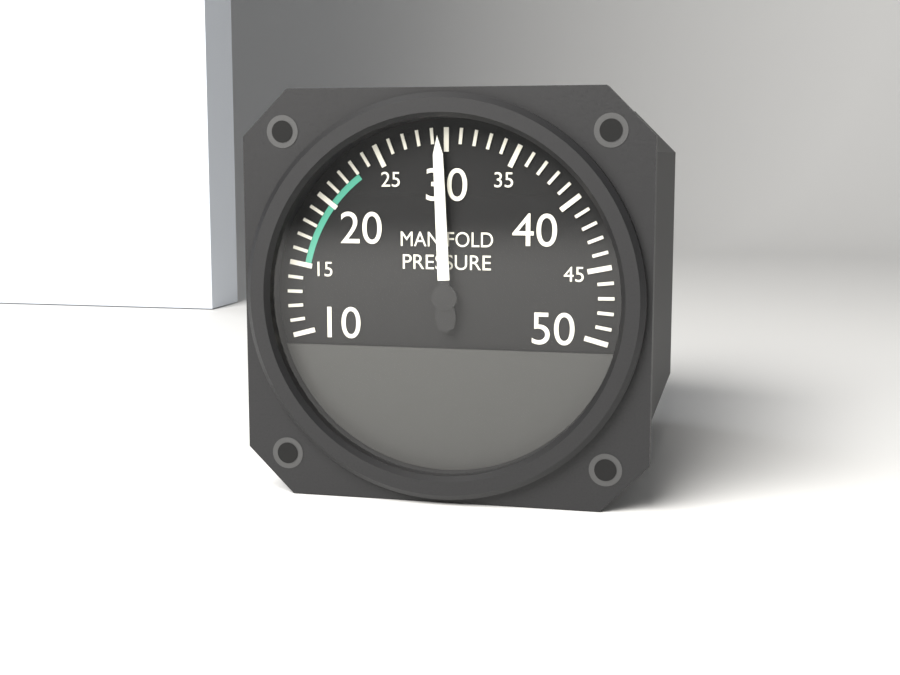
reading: 29.5 (no unit)
